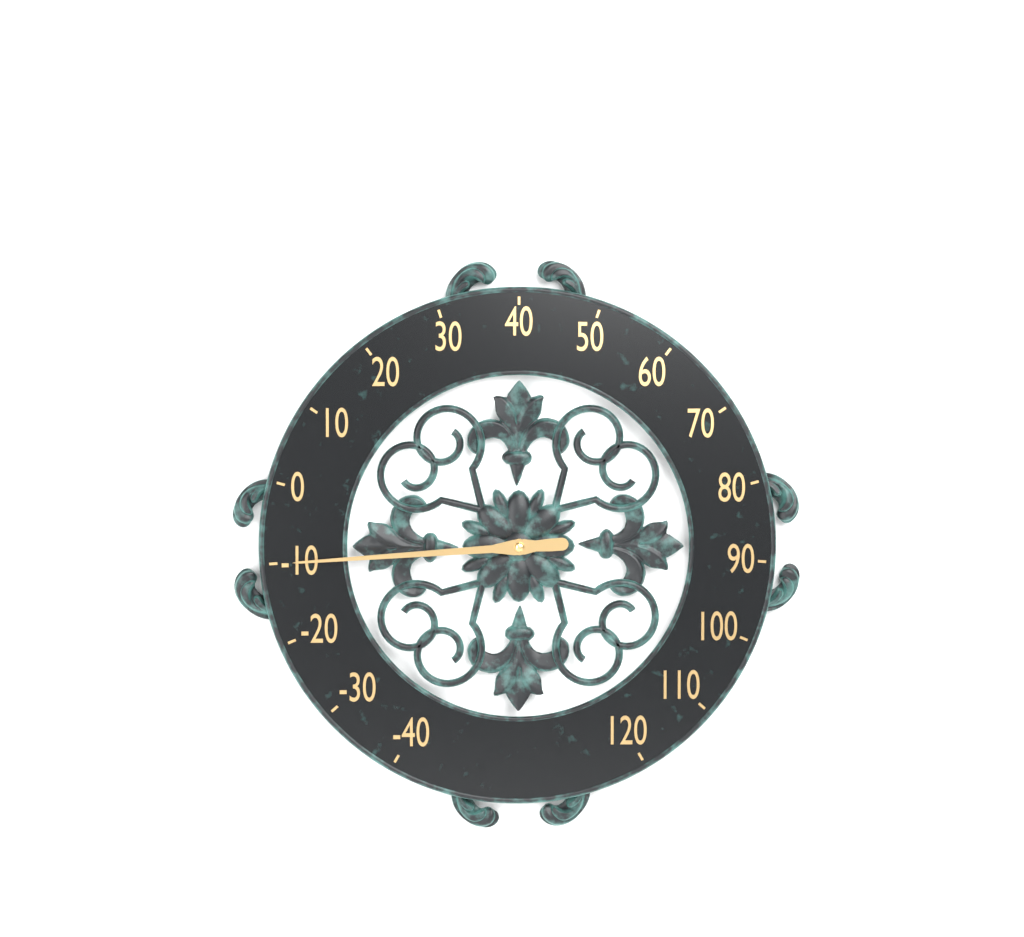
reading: -10 (no unit)
